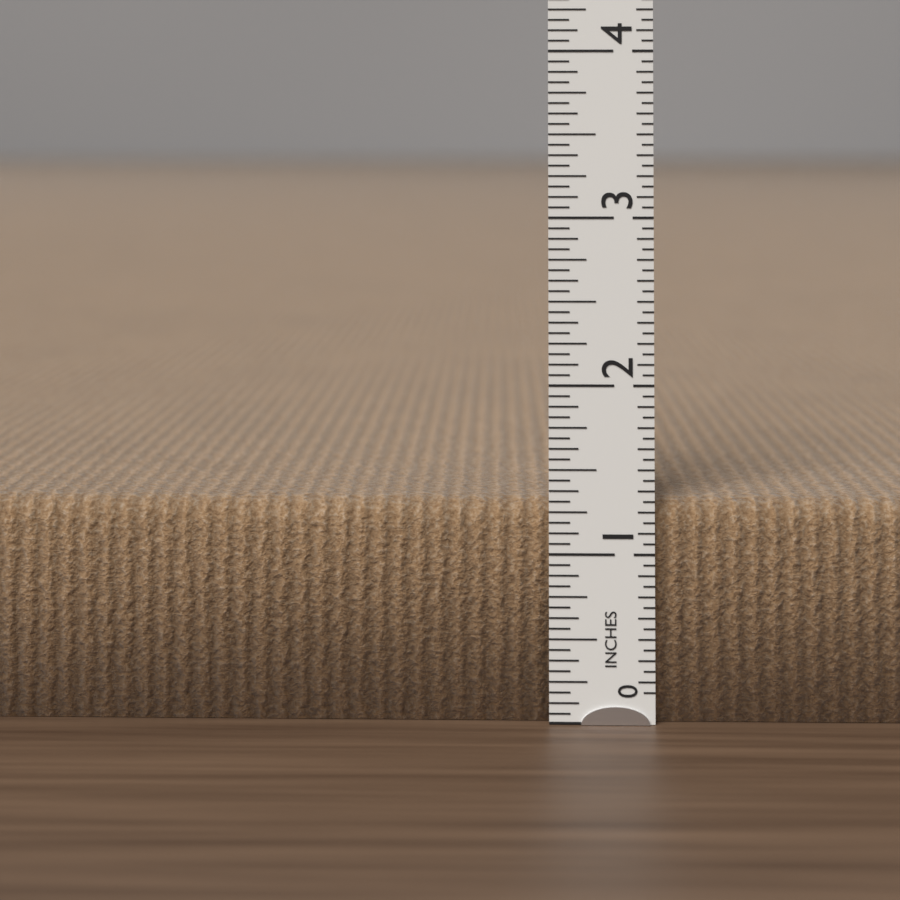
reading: 1.3125 in
